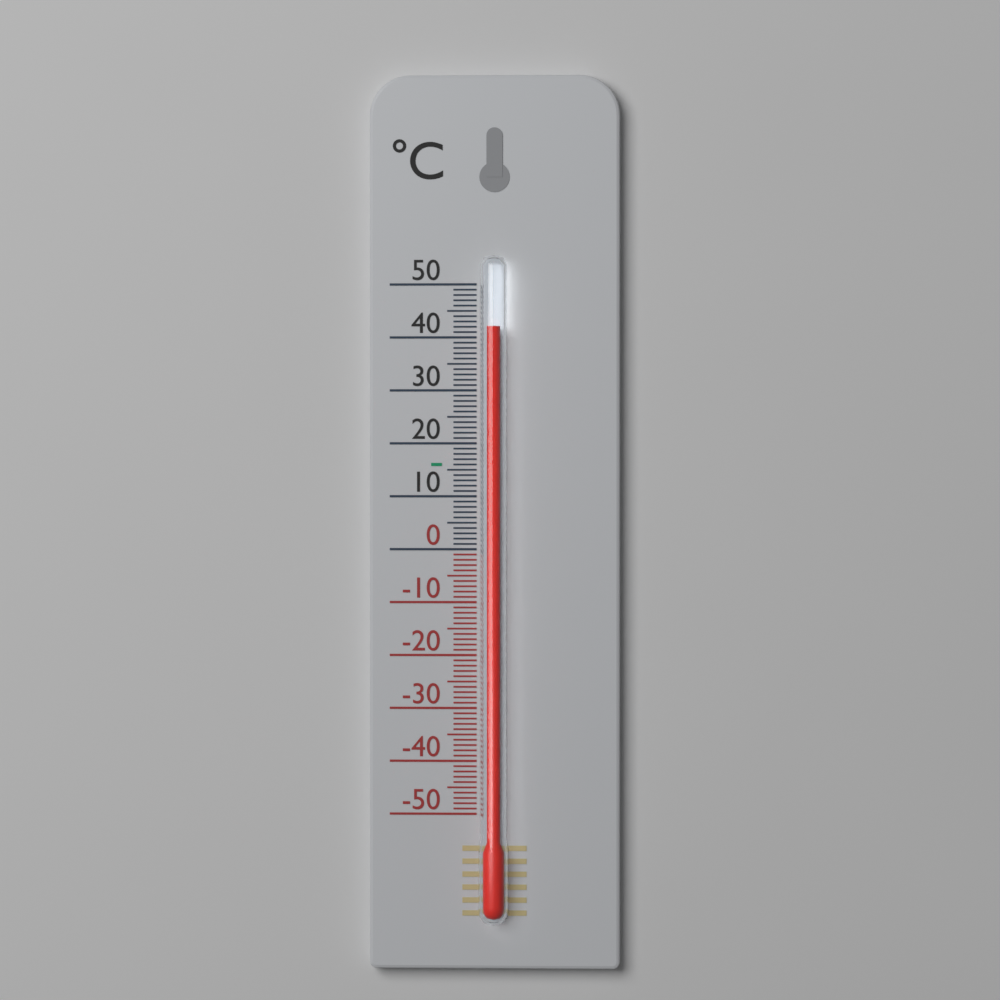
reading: 42 °C
